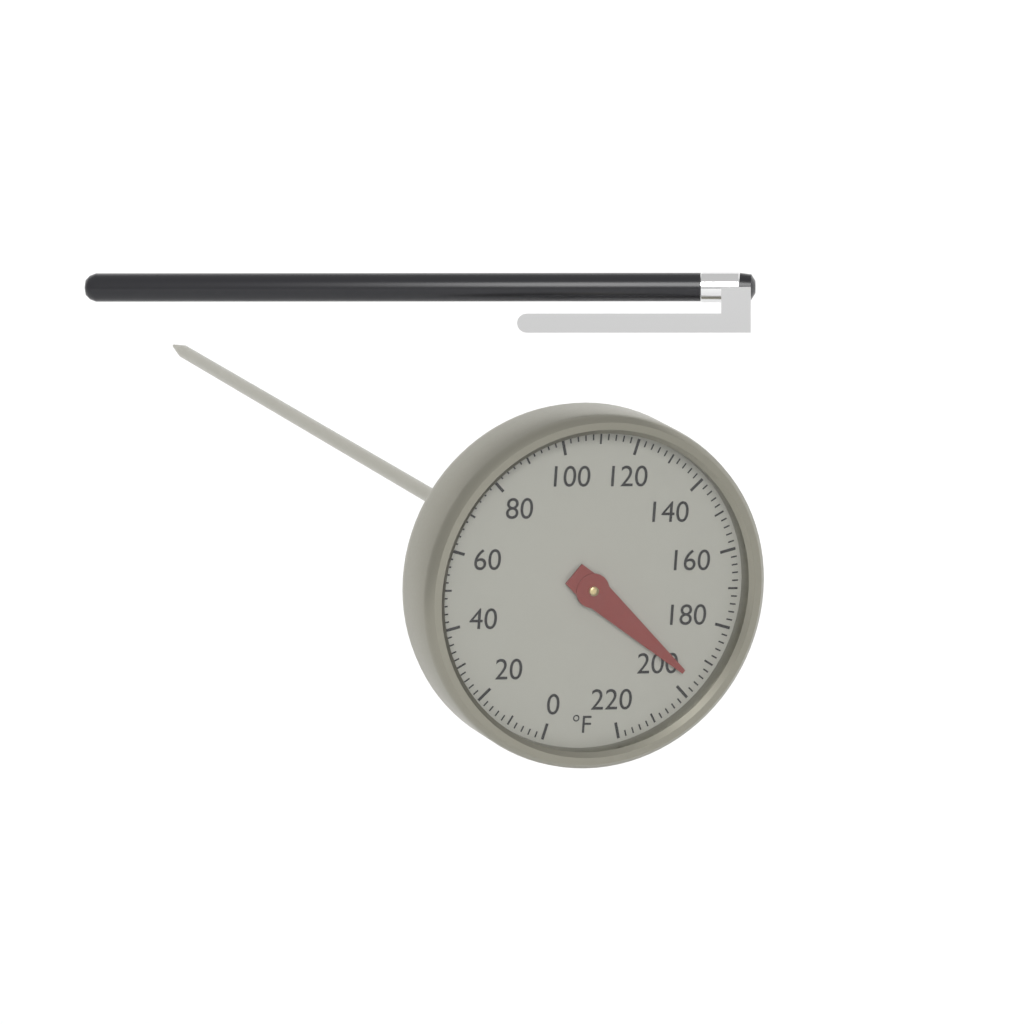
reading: 196 °F
